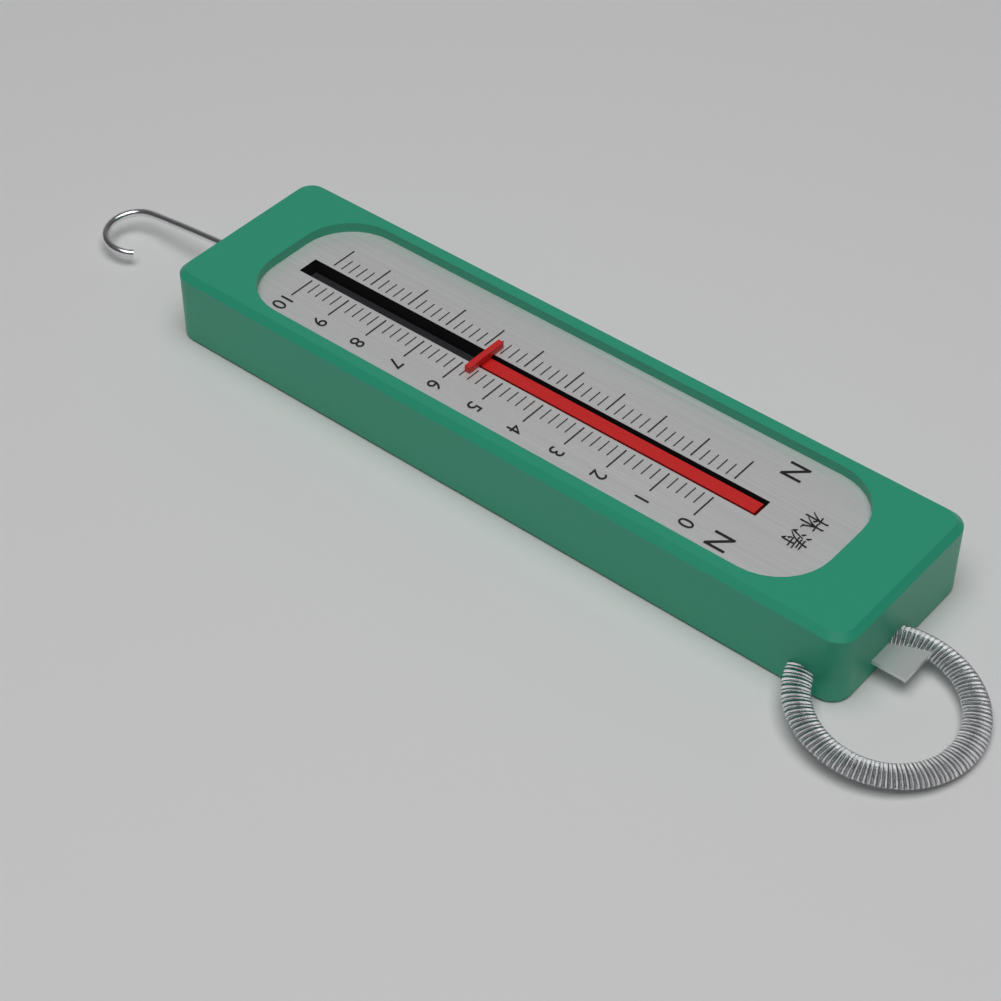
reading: 5.8 N
